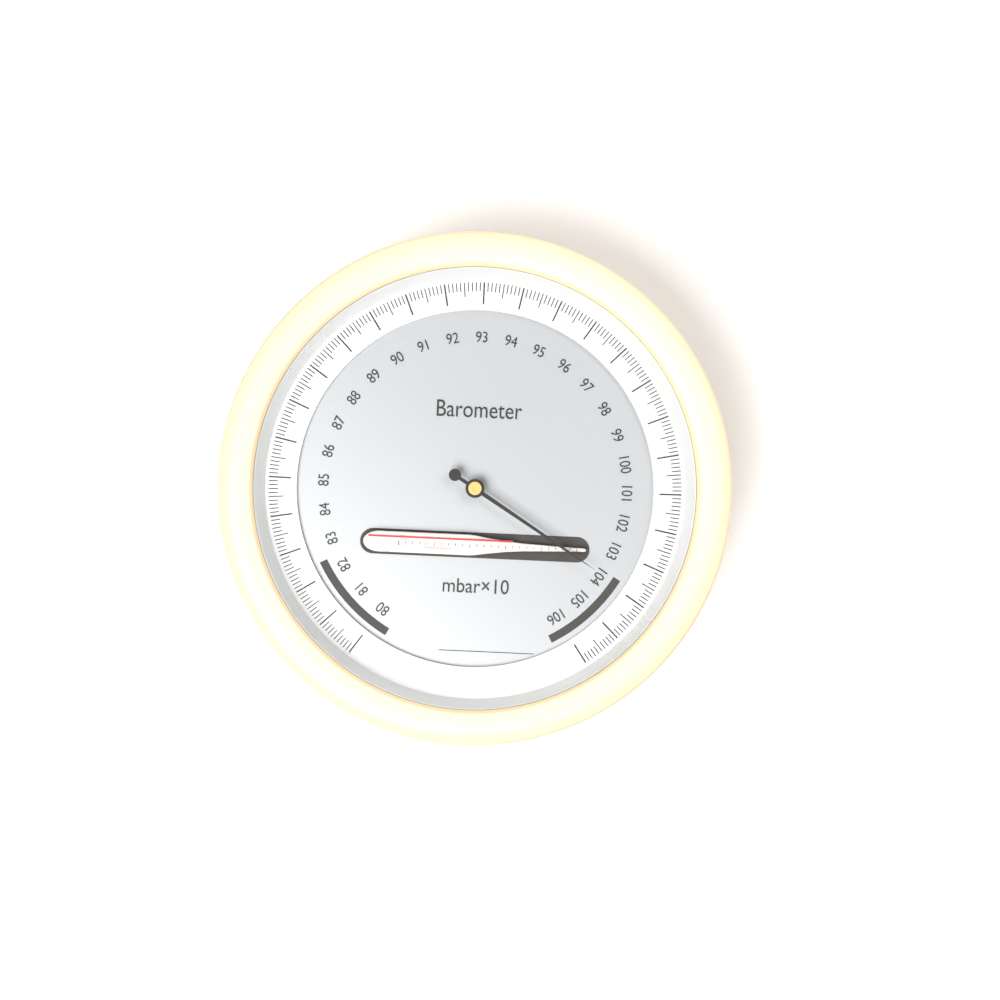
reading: 103.9 mbar×10
